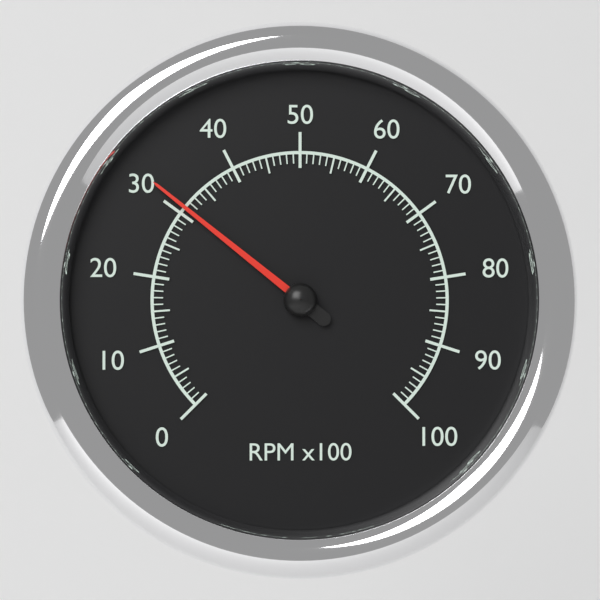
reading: 31 RPM x100
